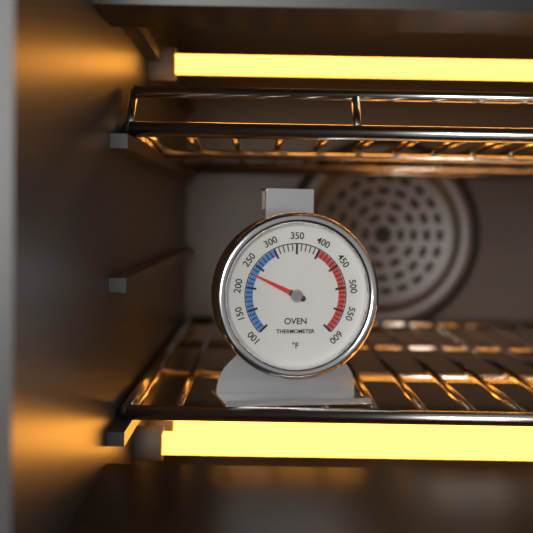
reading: 230 °F
